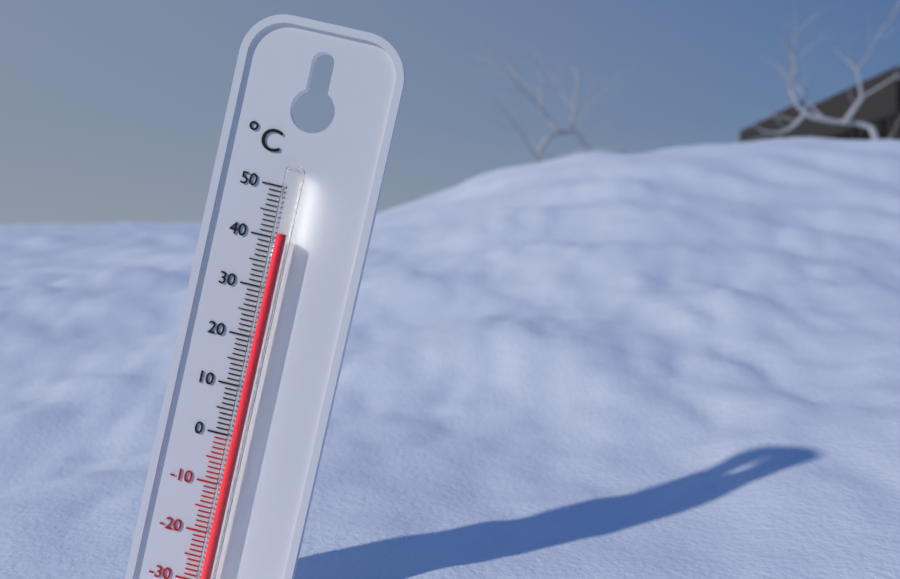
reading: 41 °C
